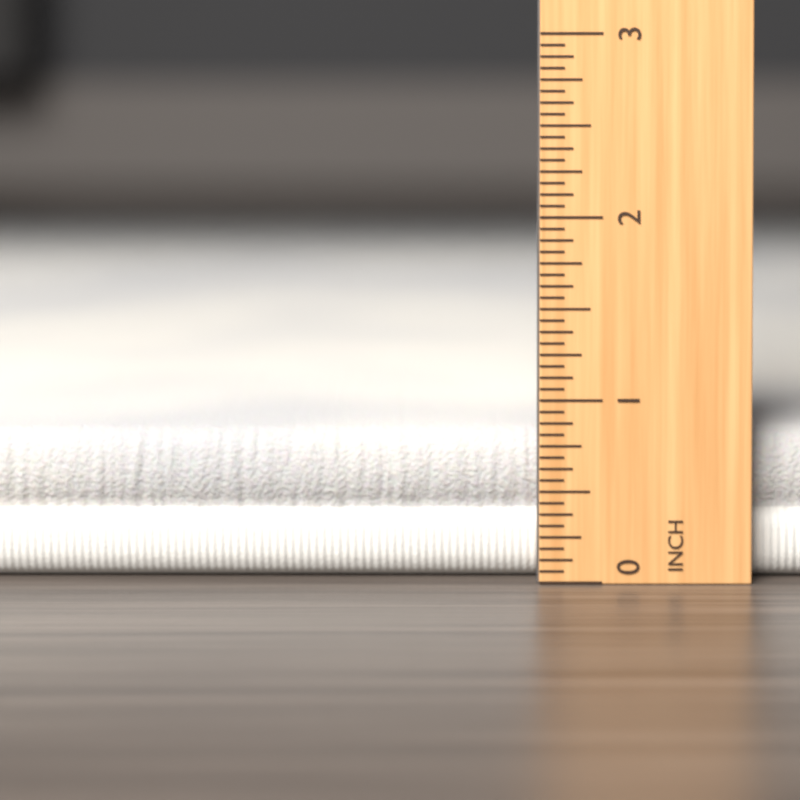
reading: 0.8125 inch
